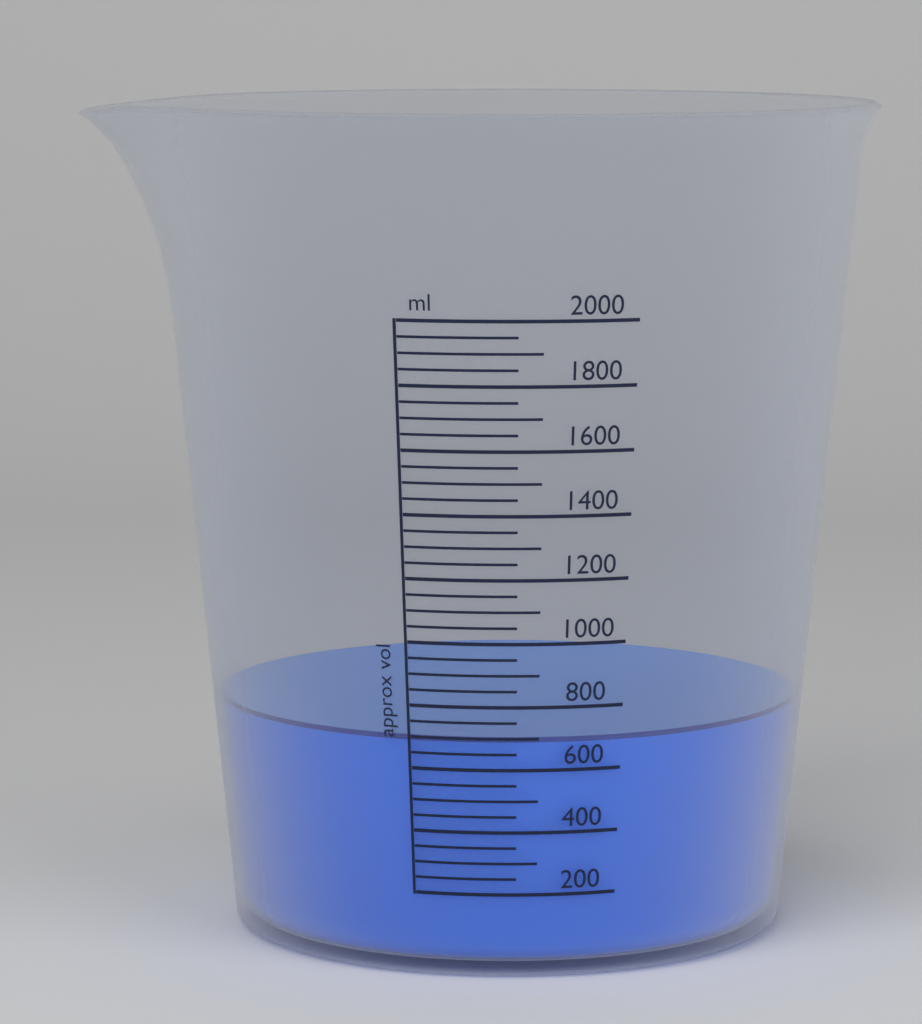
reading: 700 ml
